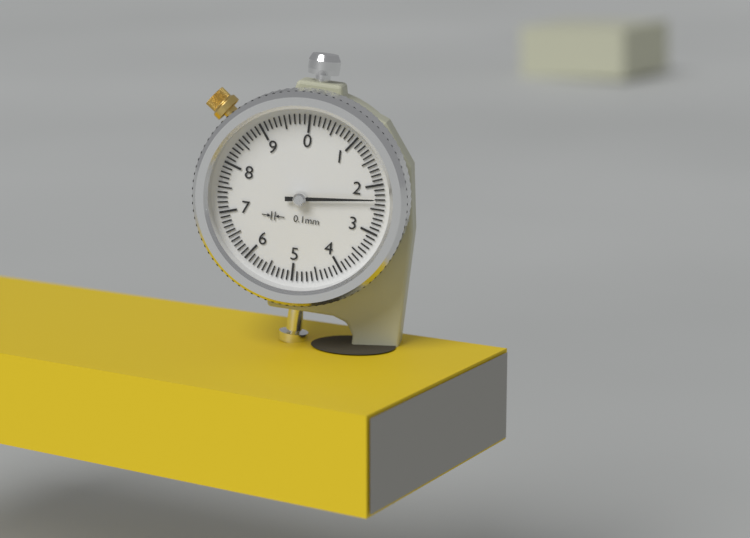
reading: 2.3 mm
